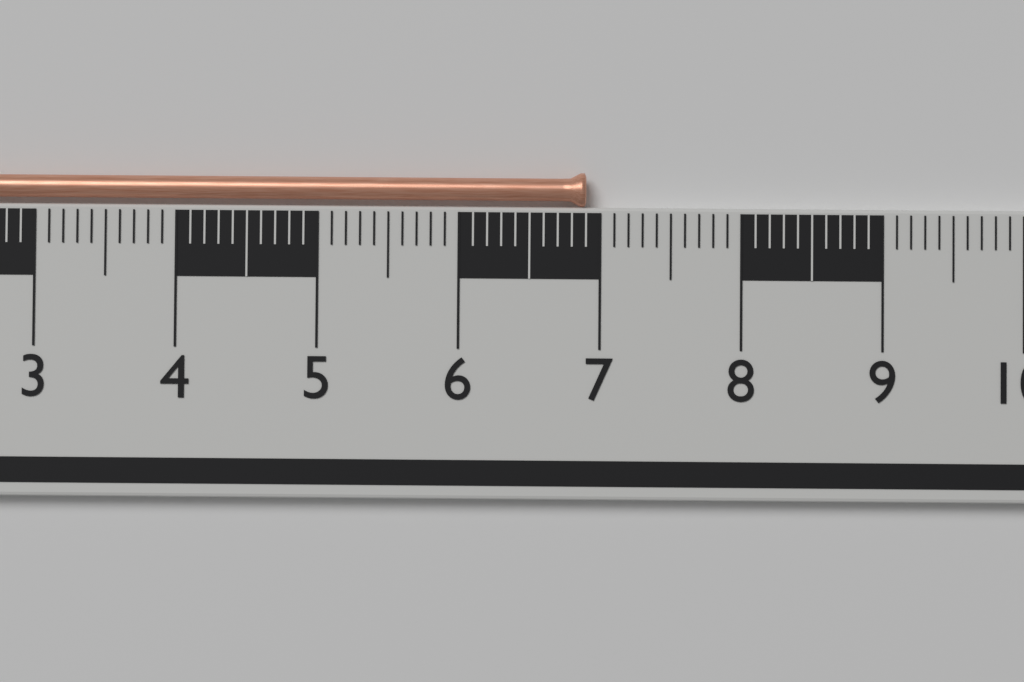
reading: 6.9 cm
